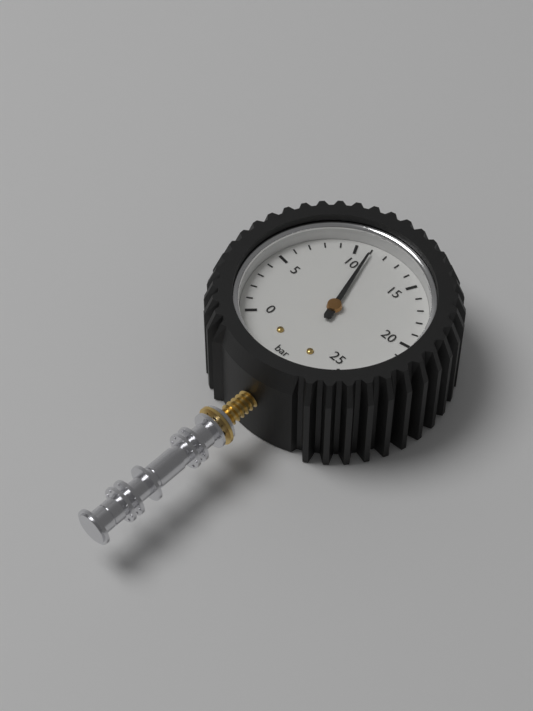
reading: 11 bar
